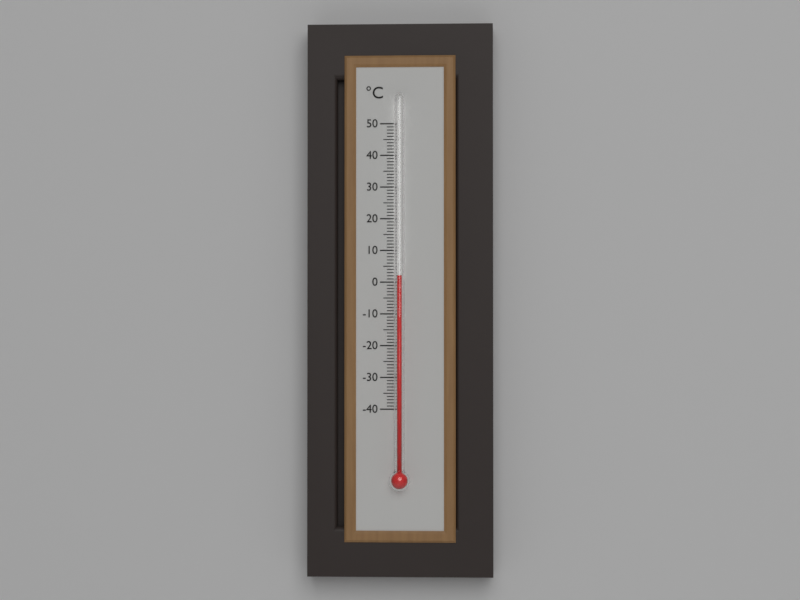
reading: 2 °C
